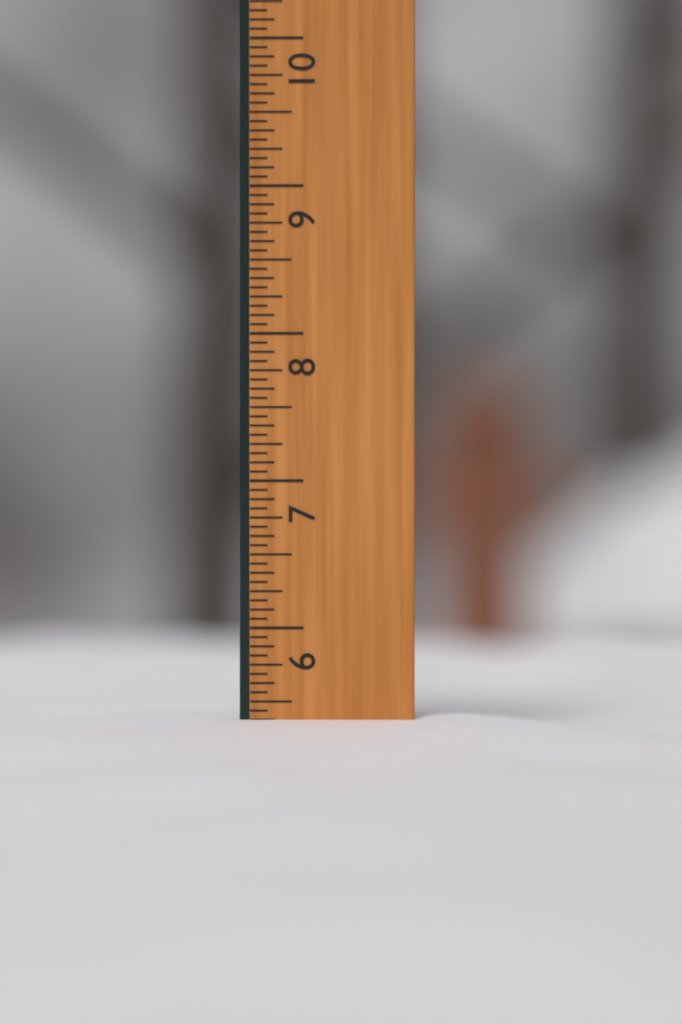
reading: 5.3750 in
